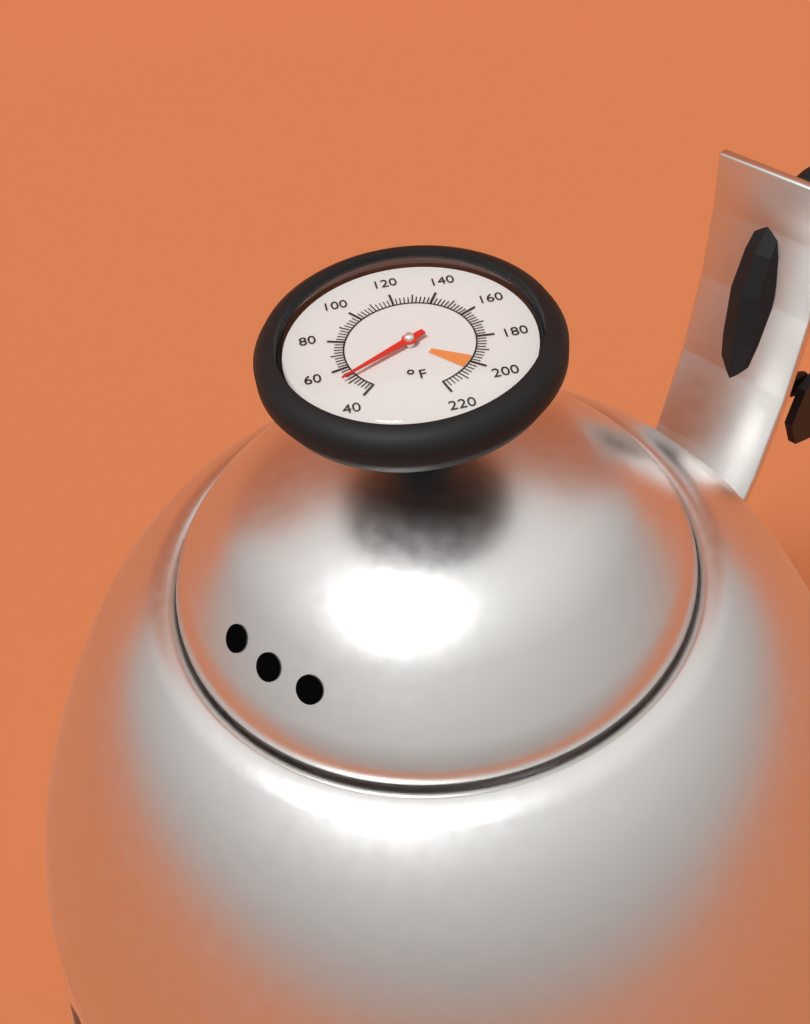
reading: 52 °F
